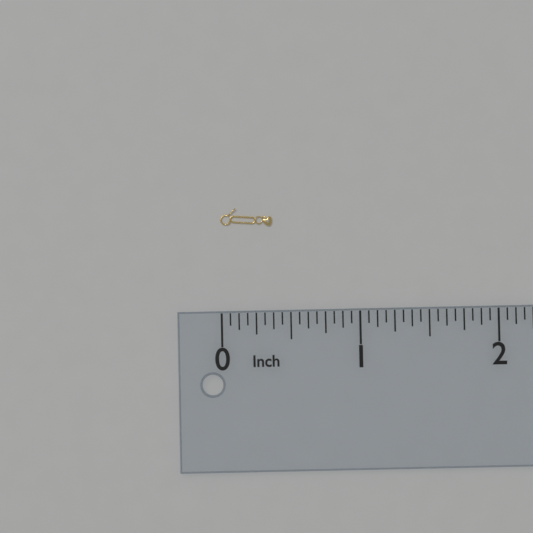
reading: 0.3750 in
